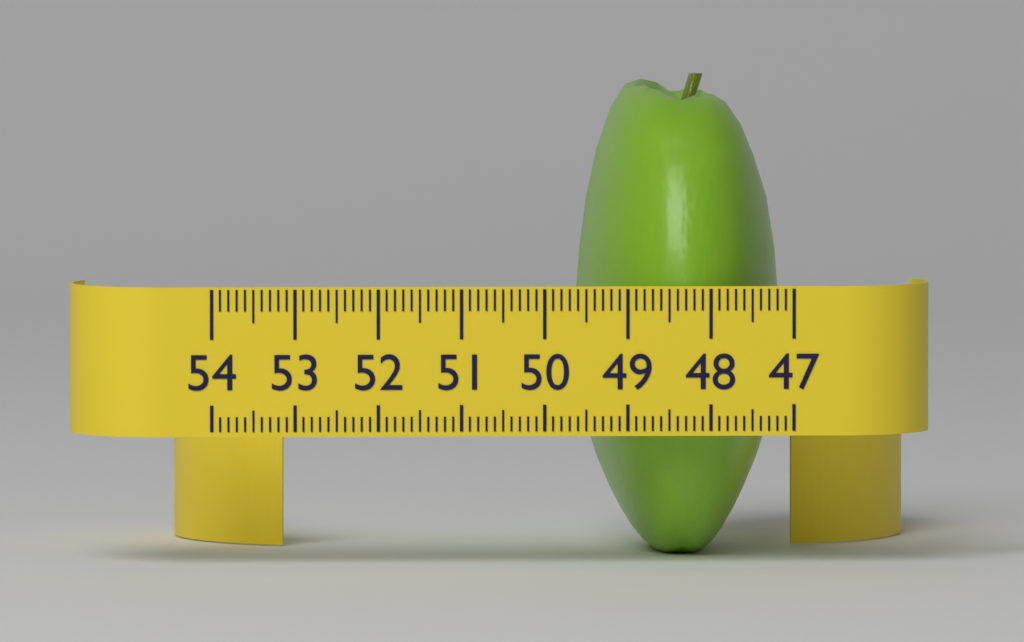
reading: 49.5 (no unit)
